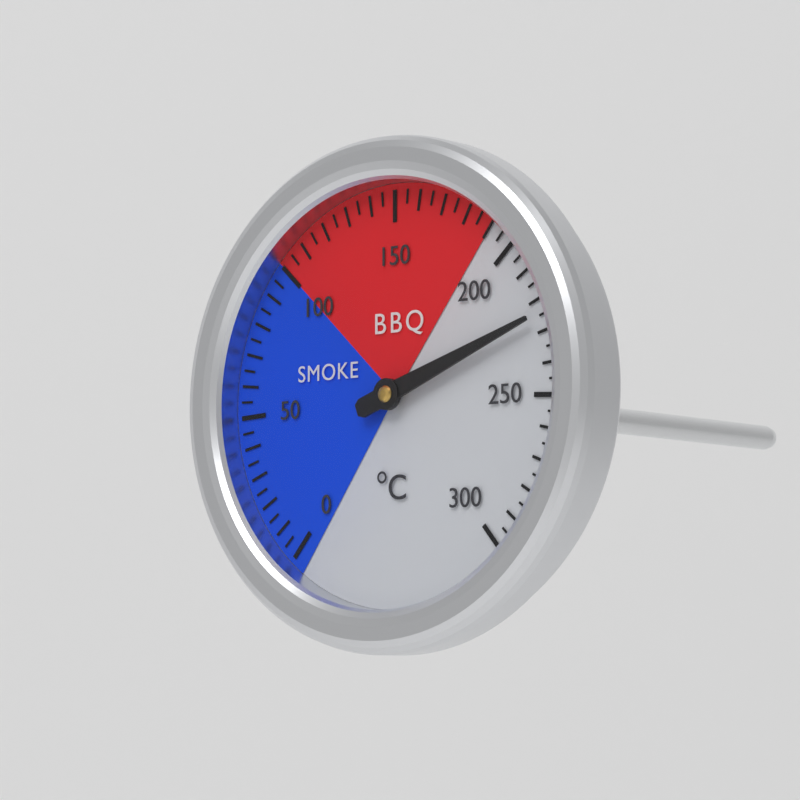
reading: 225 °C
